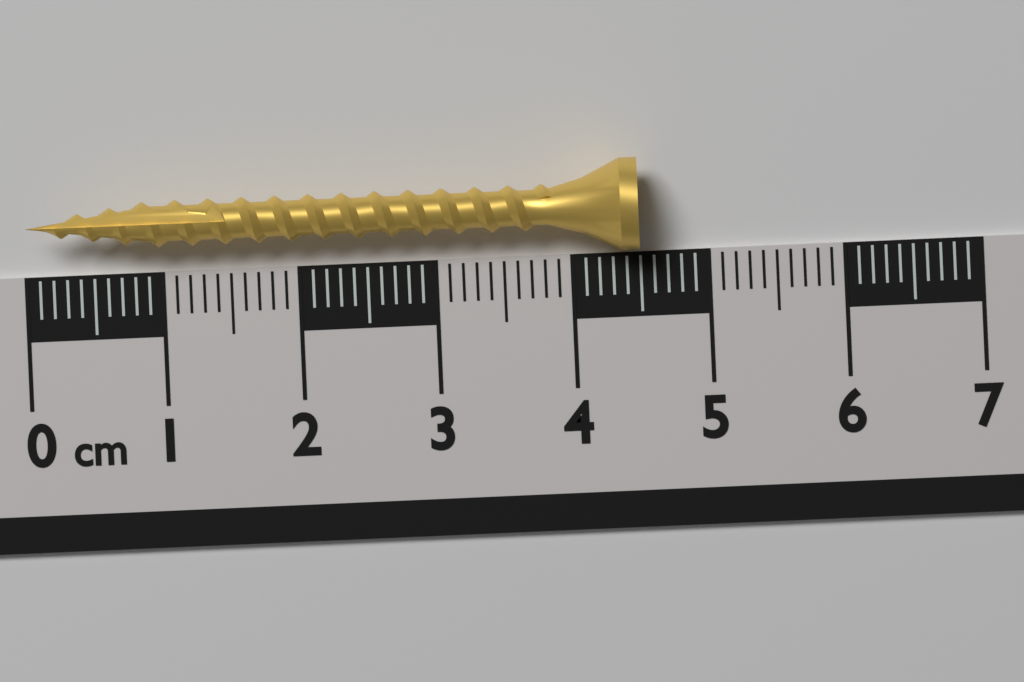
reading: 4.5 cm
